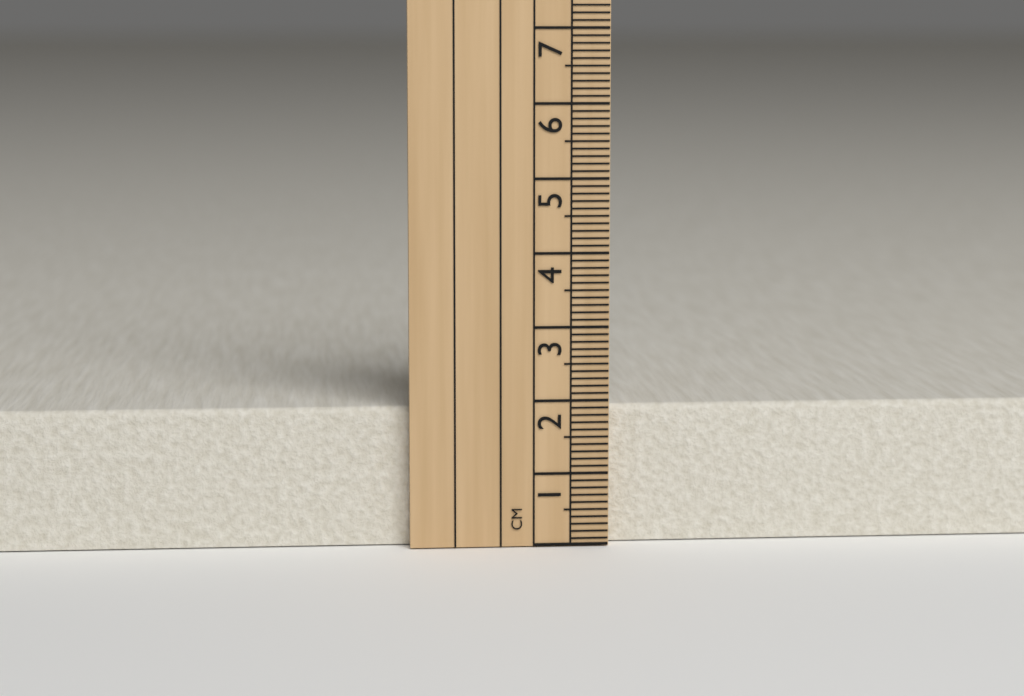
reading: 1.9 cm
